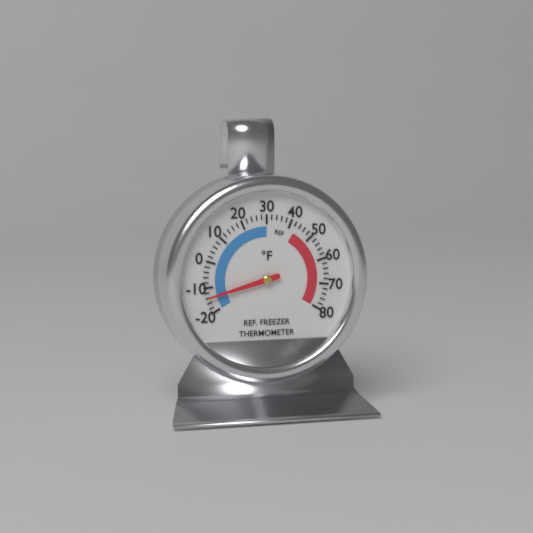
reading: -14 °F
